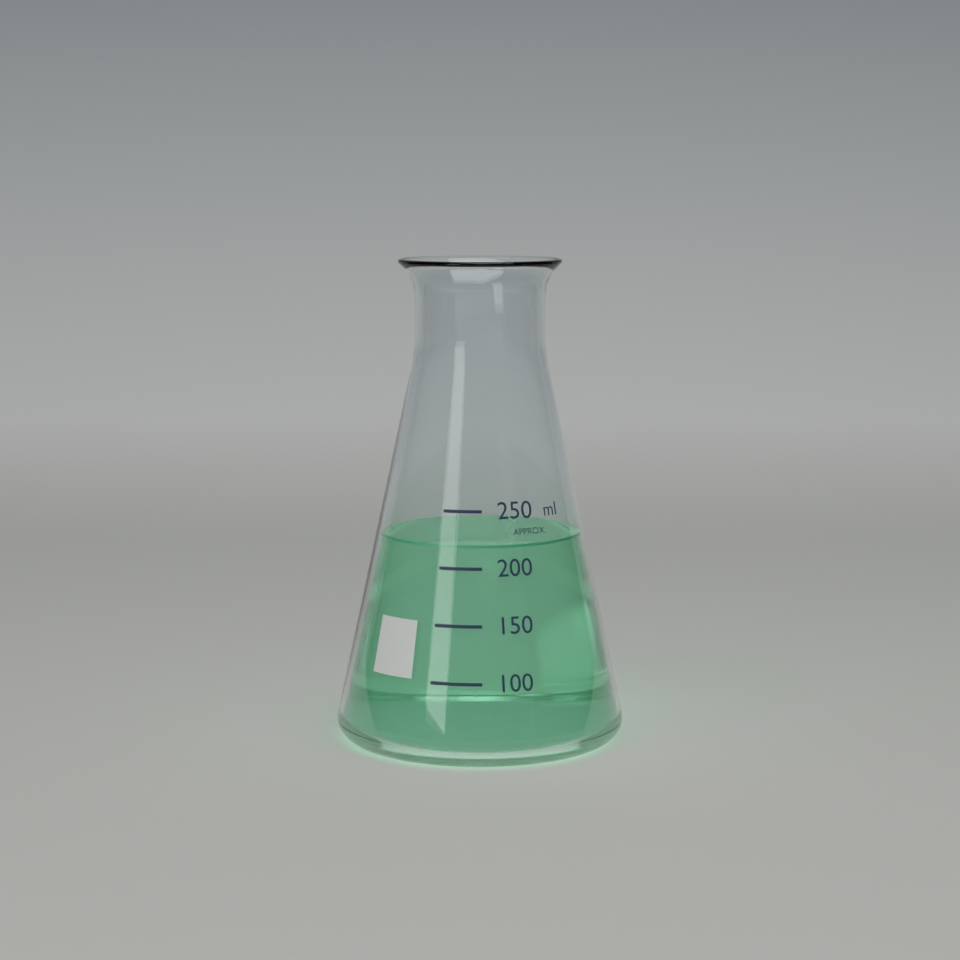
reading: 220 ml
